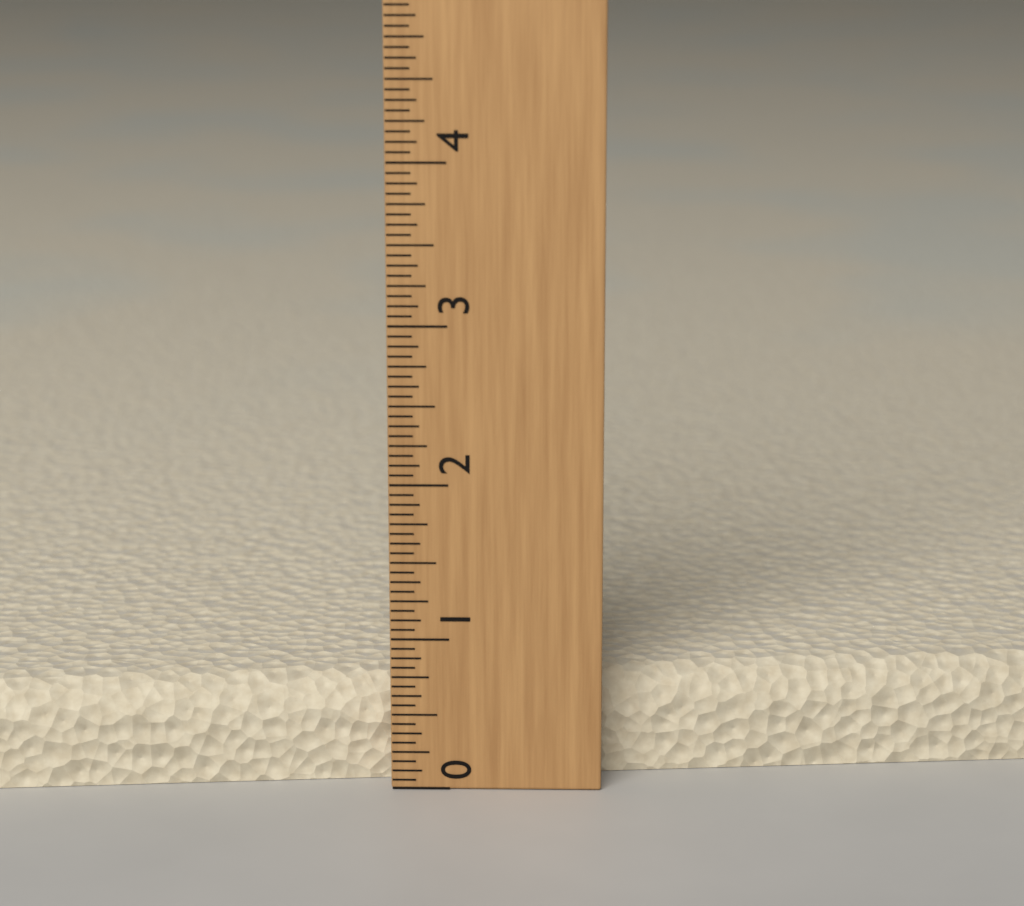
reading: 0.6875 (no unit)
